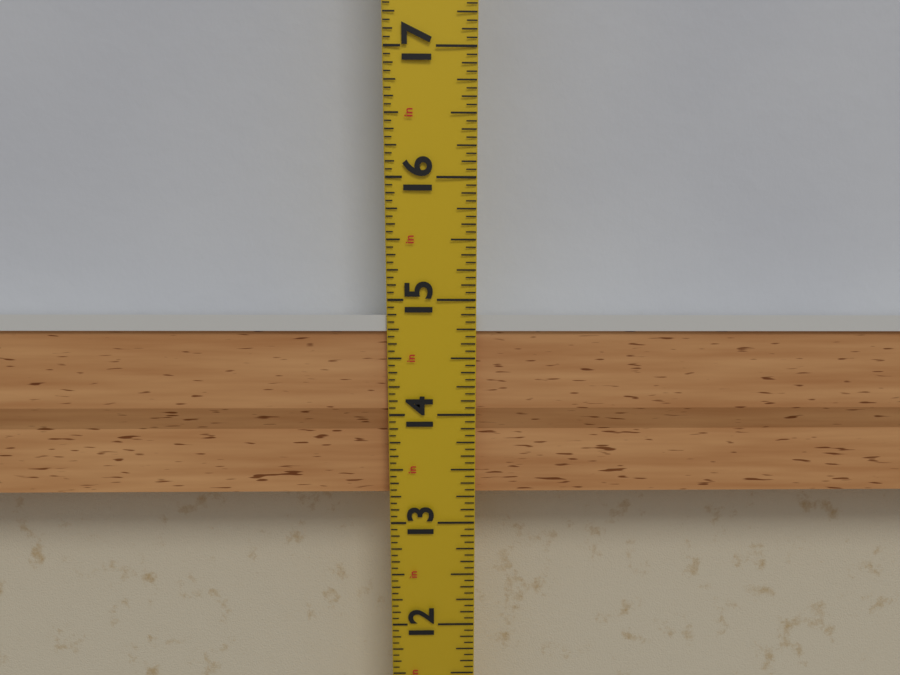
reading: 14.8750 in
